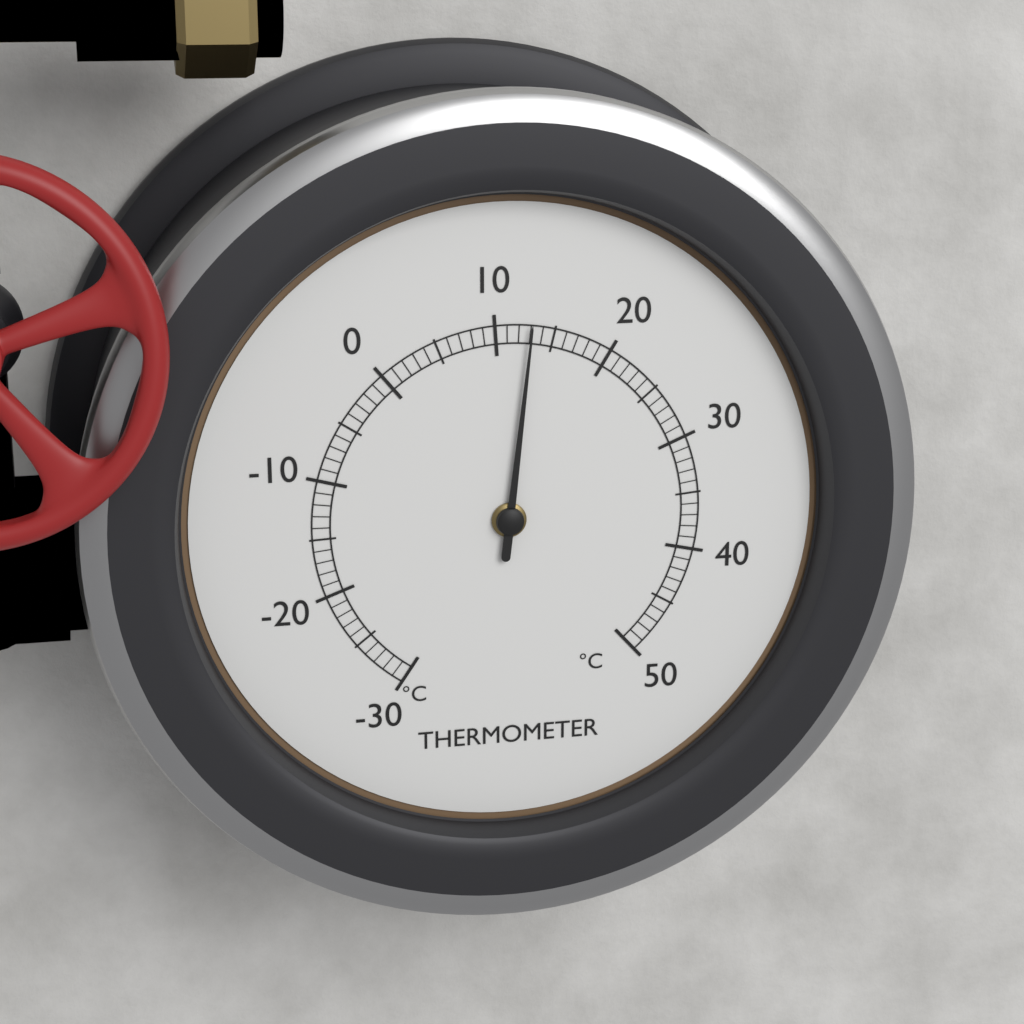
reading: 13 °C
